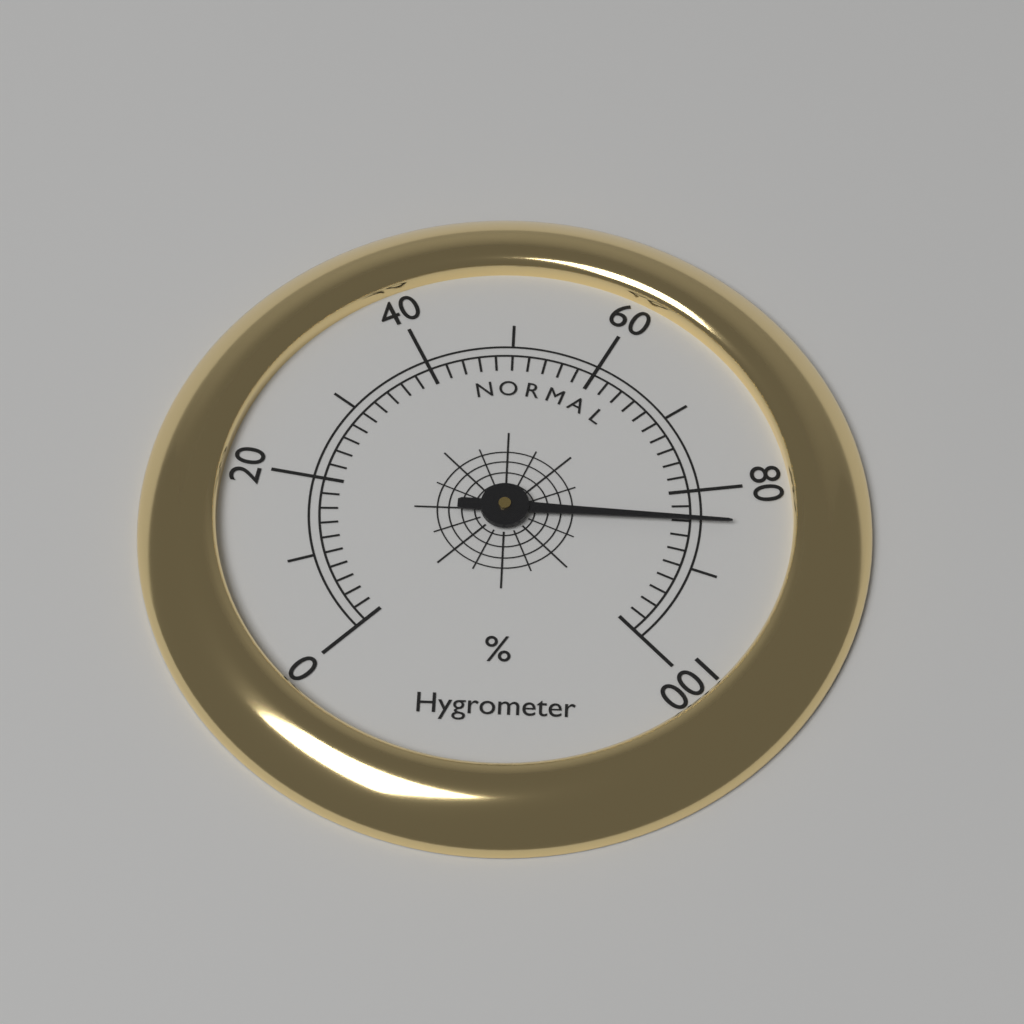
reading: 84 %
